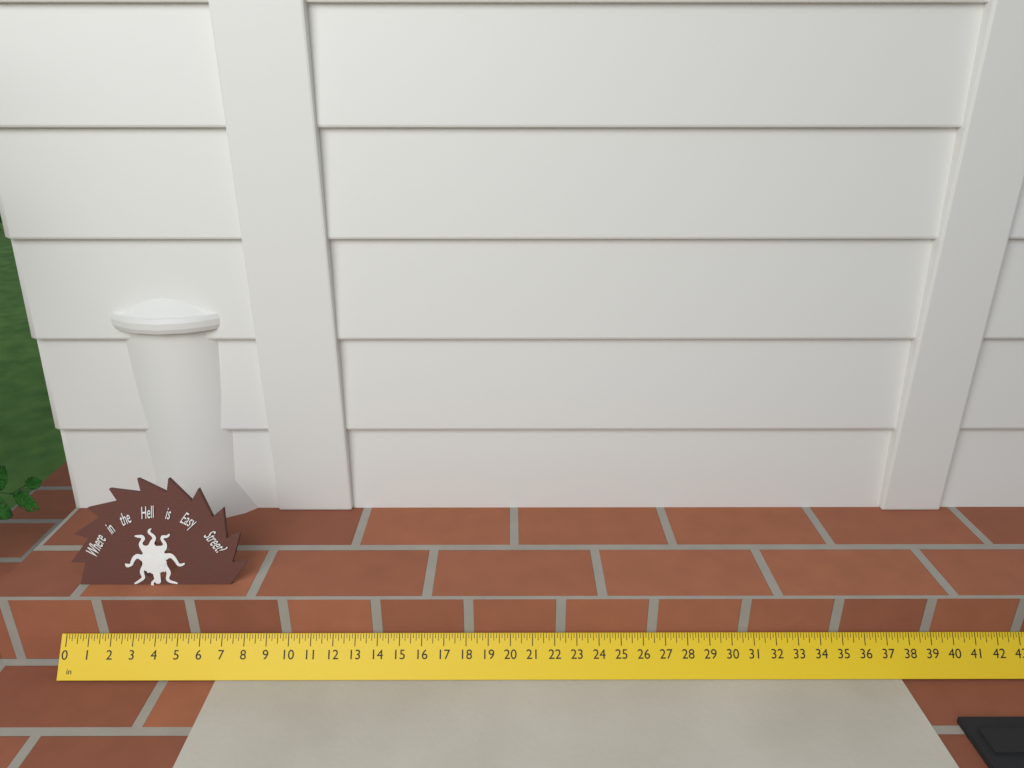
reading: 8.000 in
